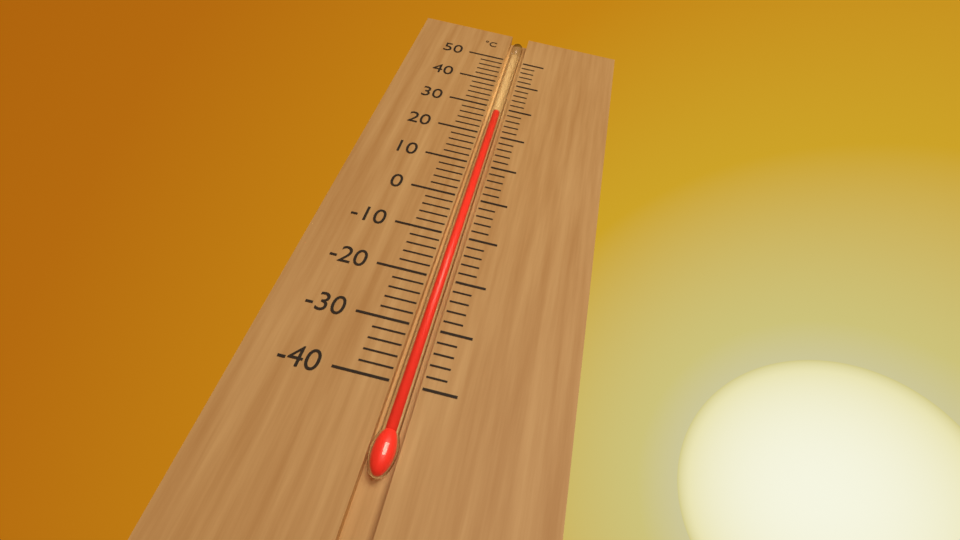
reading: 28 °C
